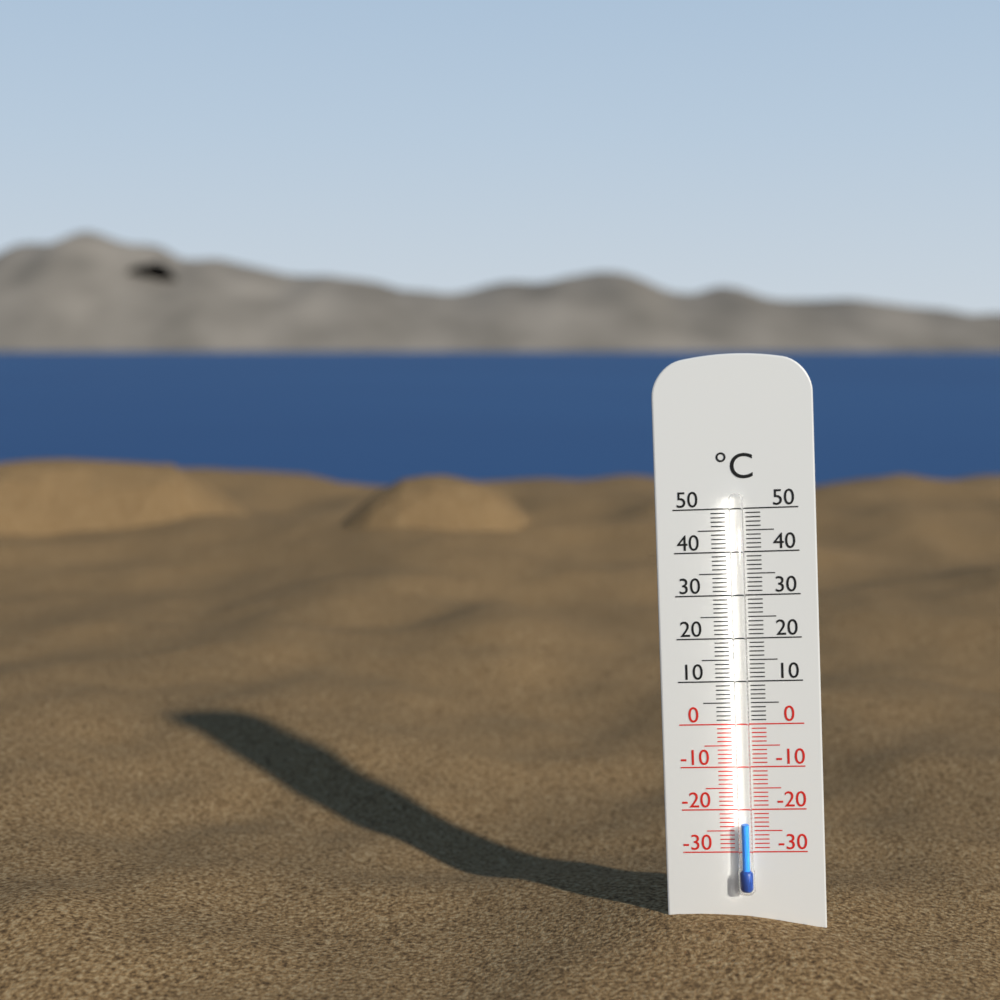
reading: -23 °C
